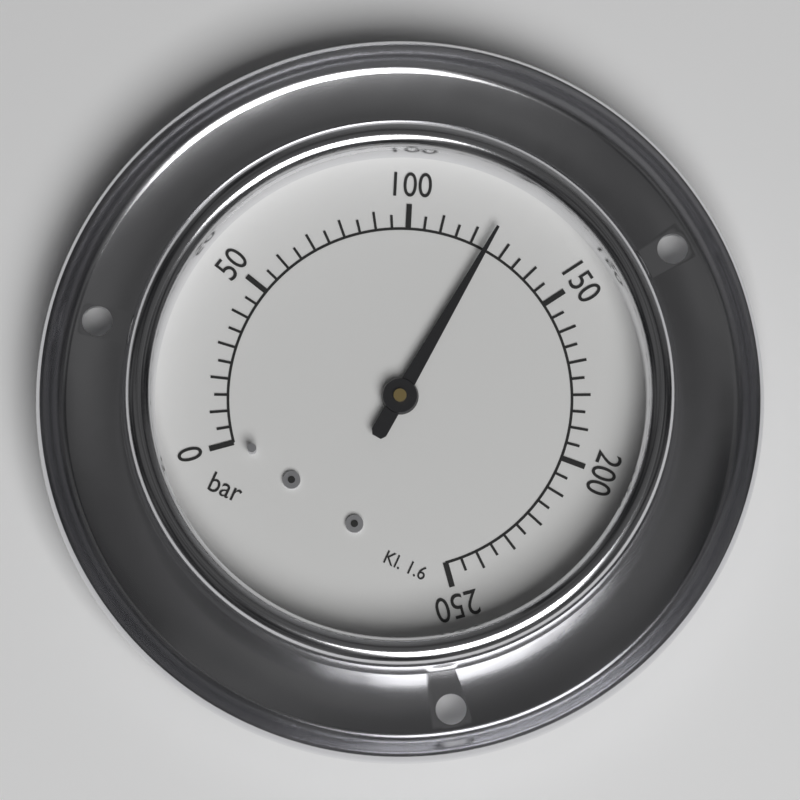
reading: 125 bar
